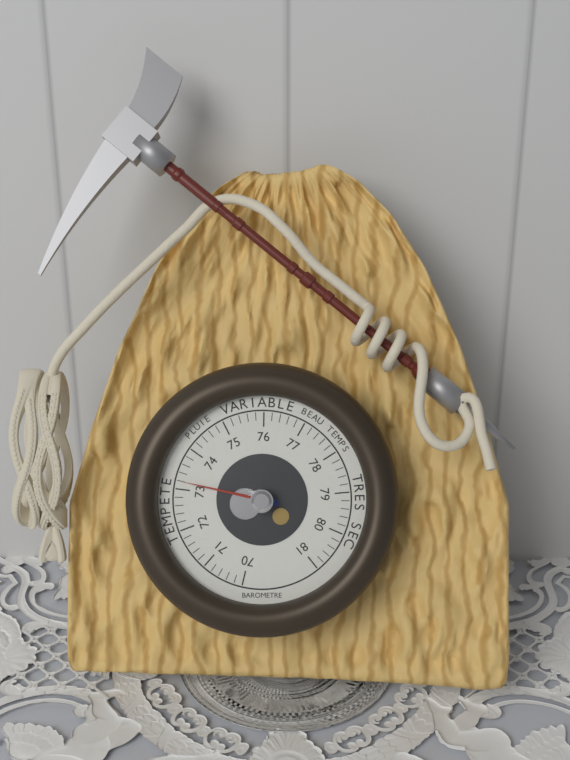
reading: 73.2 (no unit)
